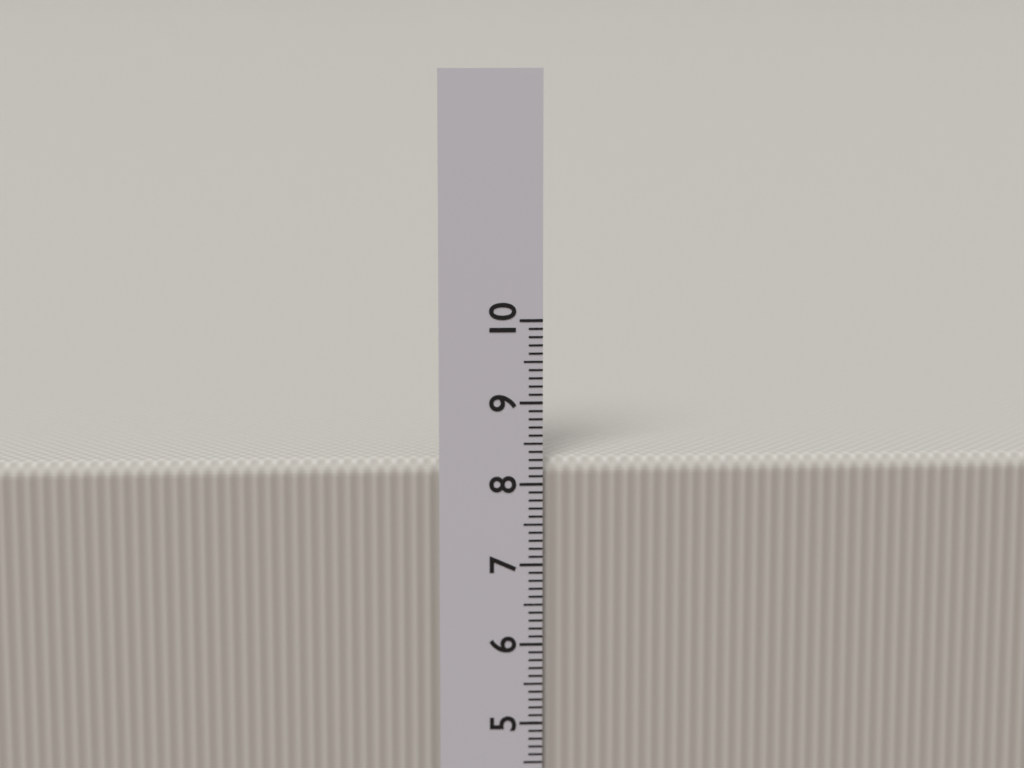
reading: 8.3 cm
